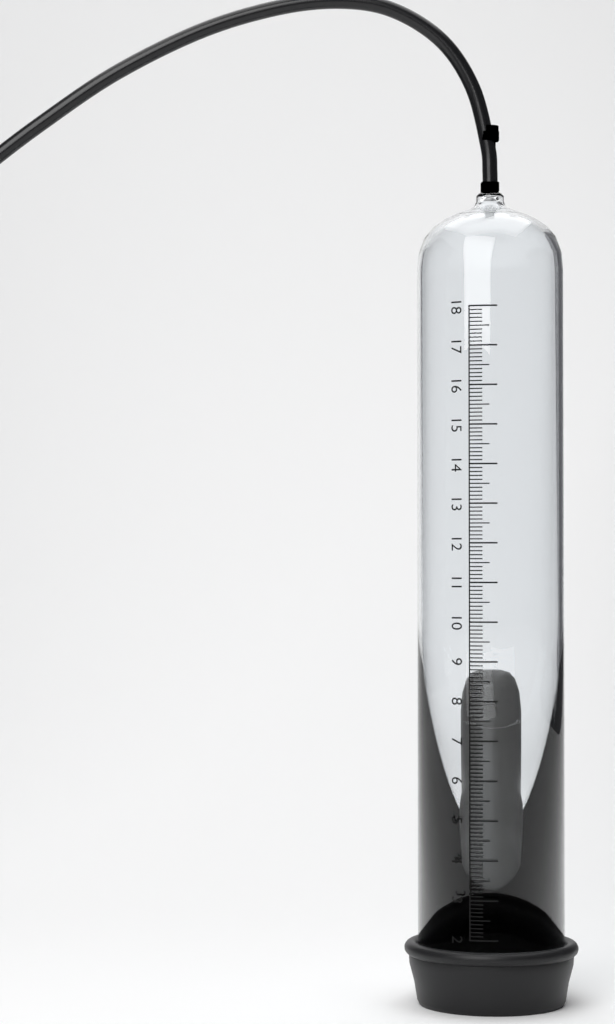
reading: 8.9 (no unit)
